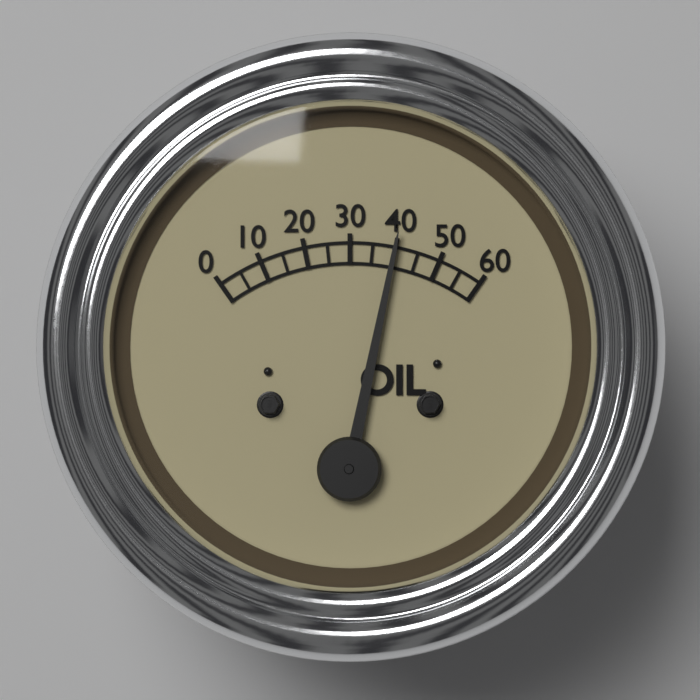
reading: 40 (no unit)
